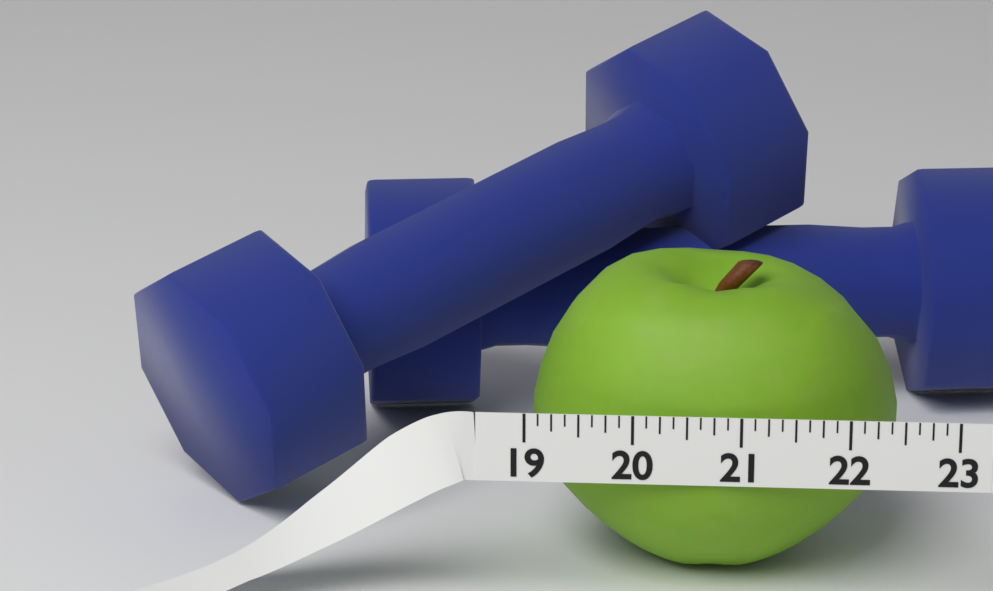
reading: 22.500 (no unit)
